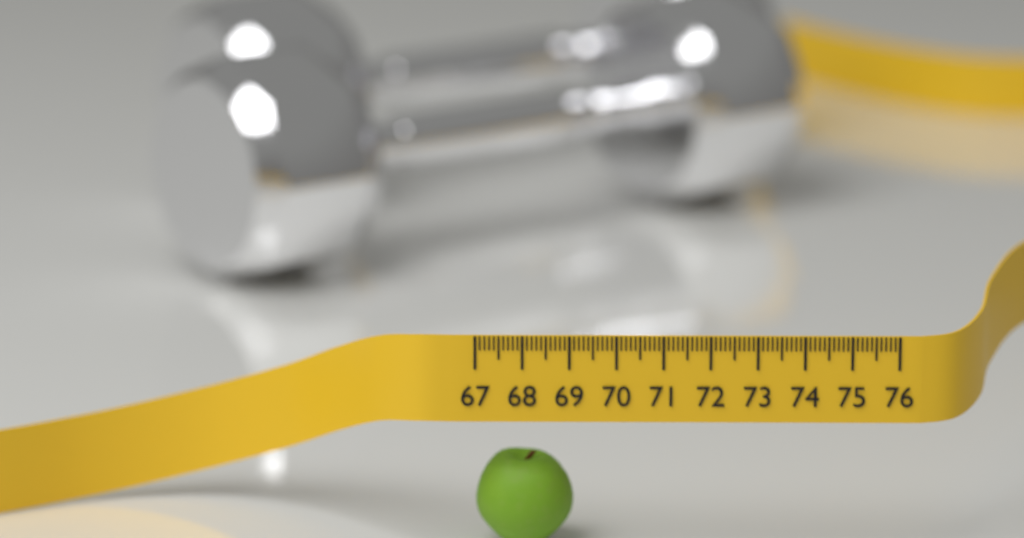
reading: 69.1 (no unit)
